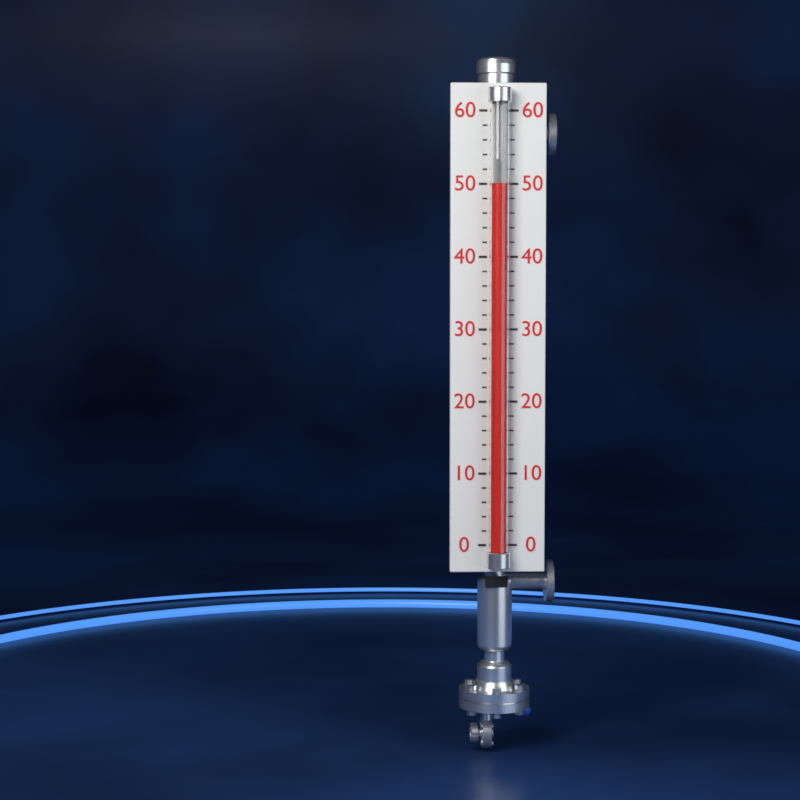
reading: 50 (no unit)
